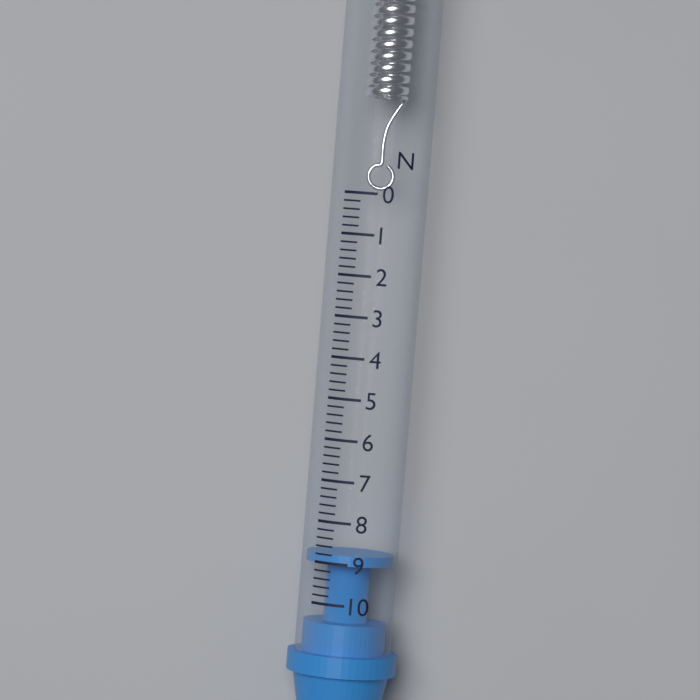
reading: 8.8 N
